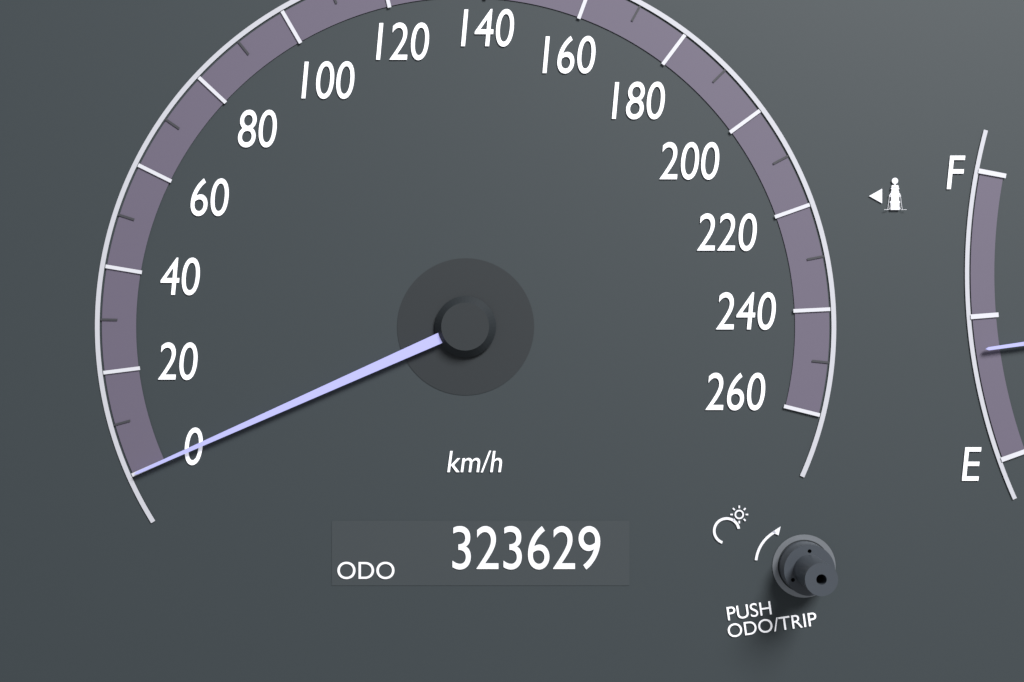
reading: 0 km/h
